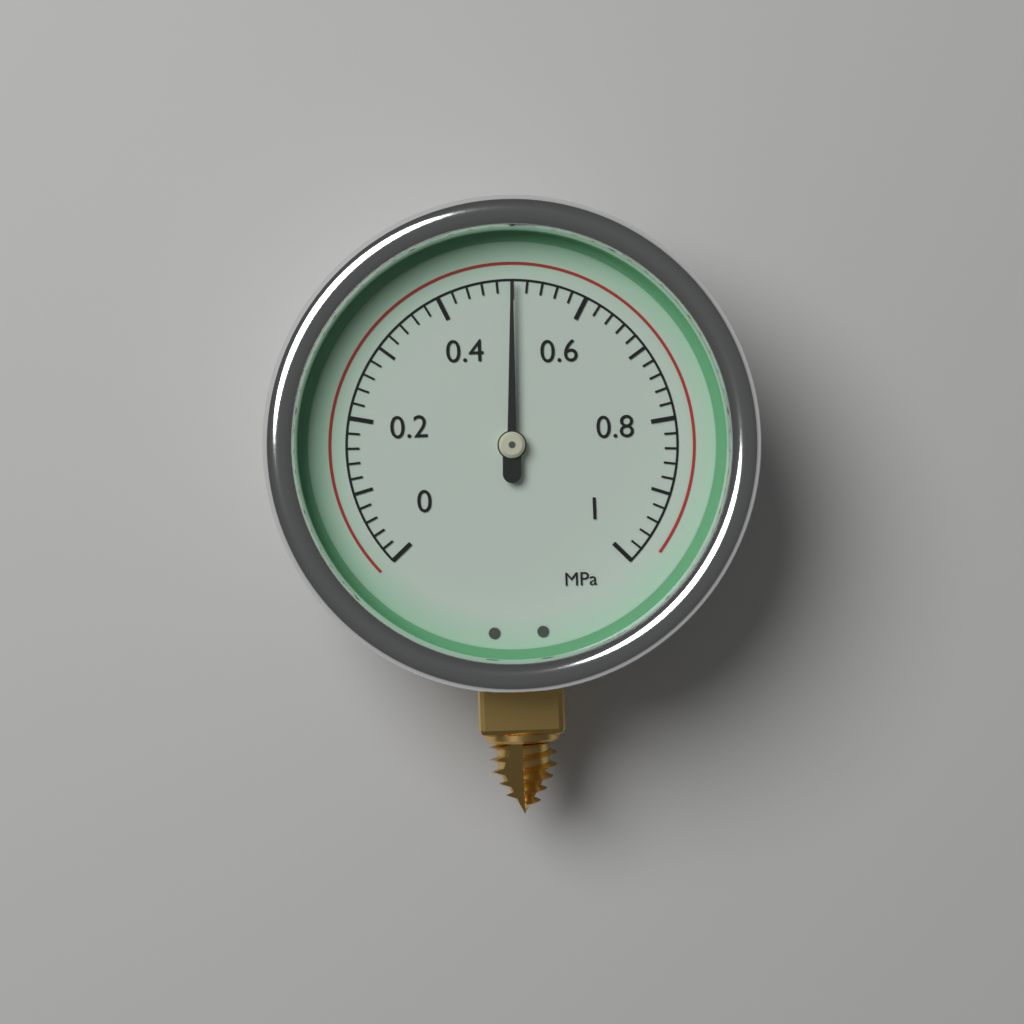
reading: 0.50 MPa
